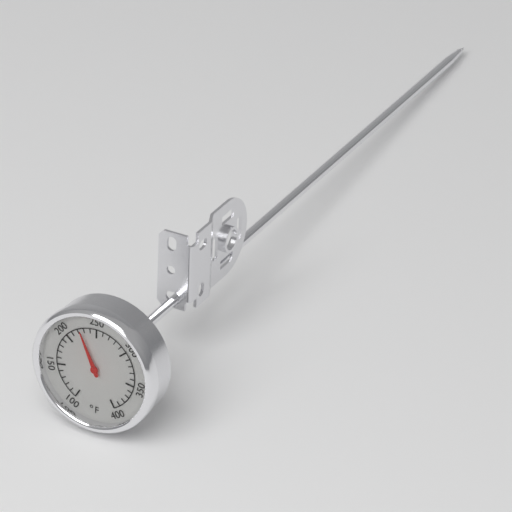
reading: 225 °F
